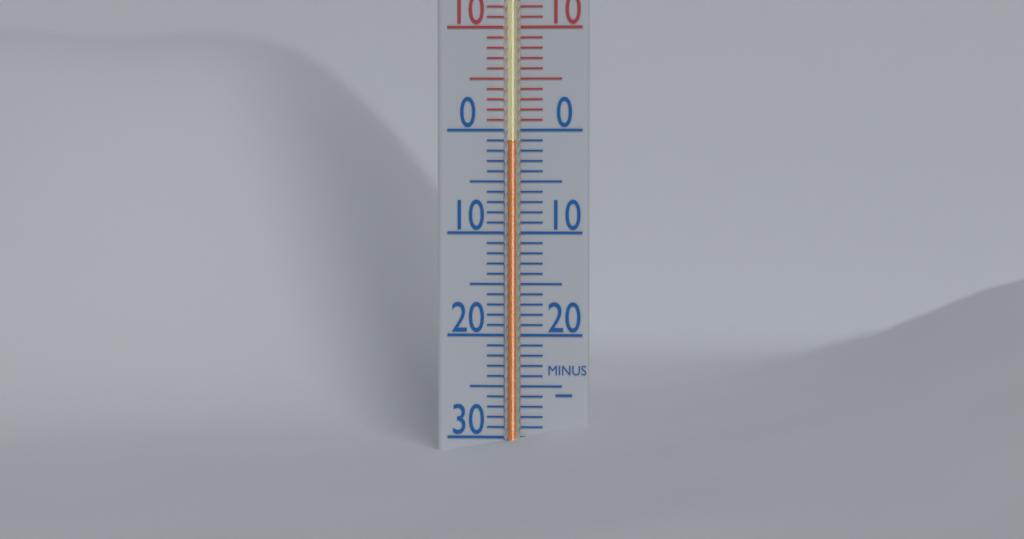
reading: -1 °C
